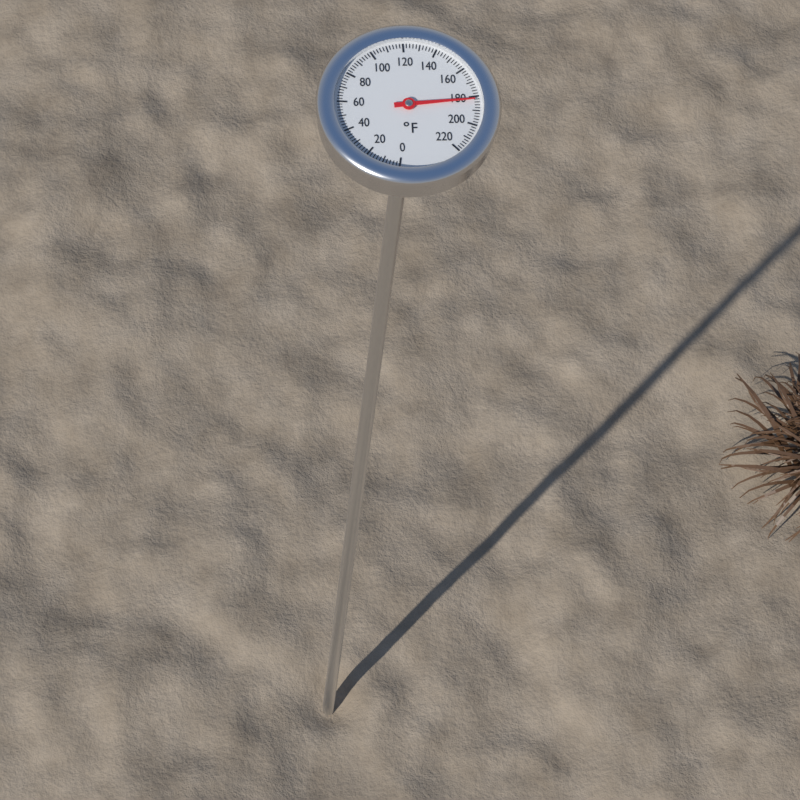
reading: 182 °F
